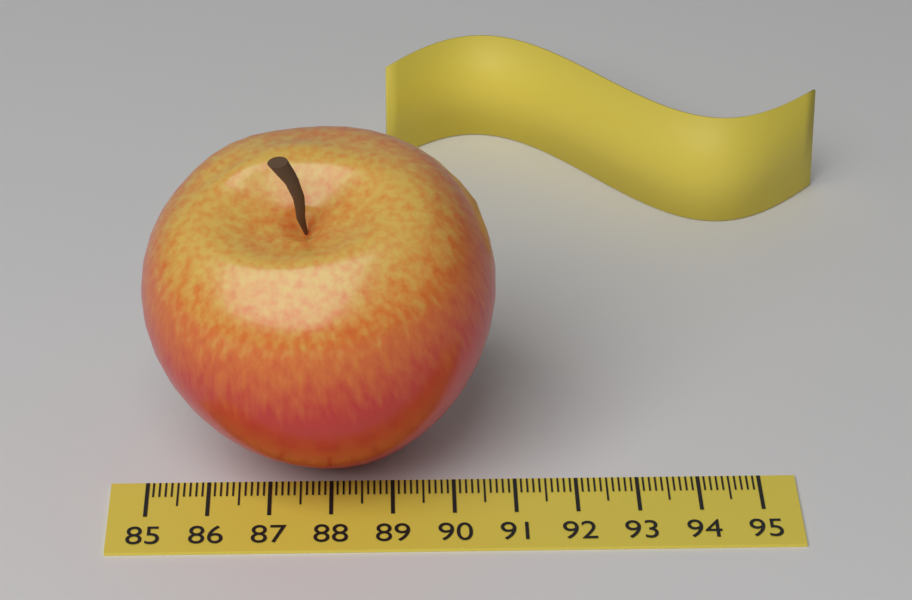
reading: 90.7 (no unit)
